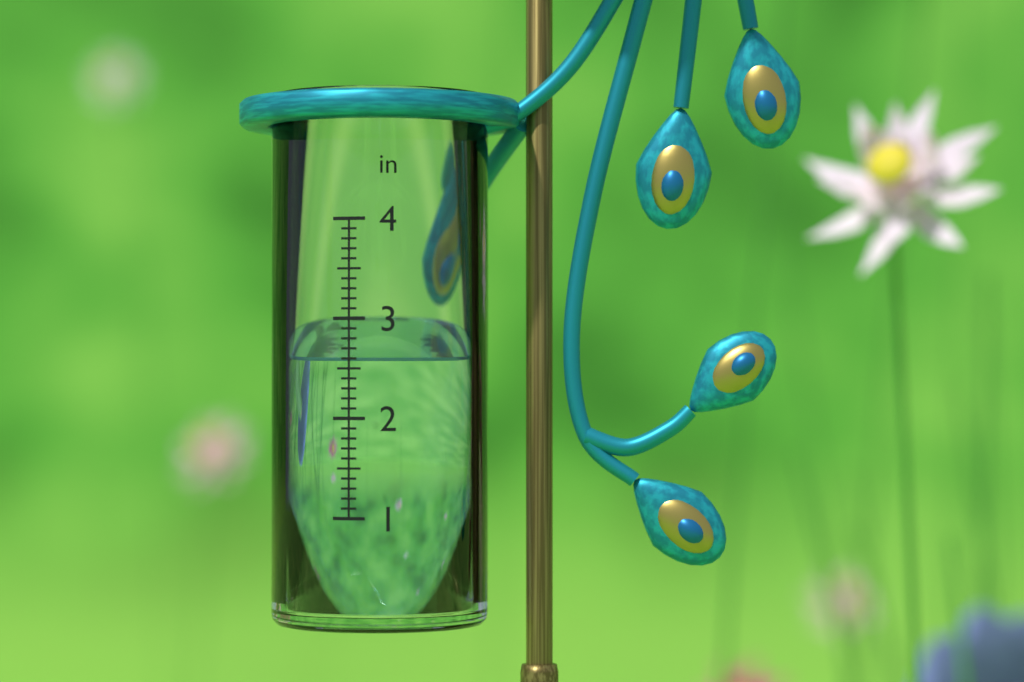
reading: 2.6 in
